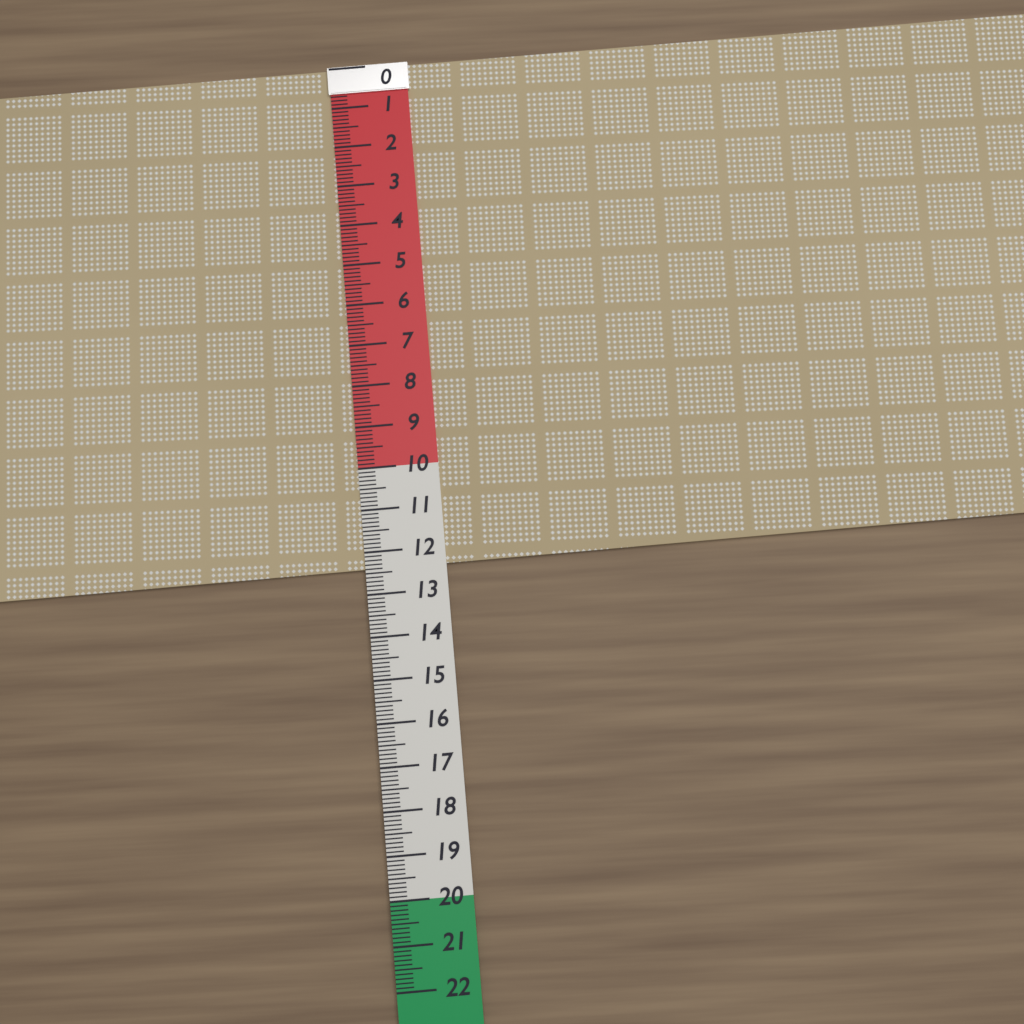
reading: 12.4 (no unit)
